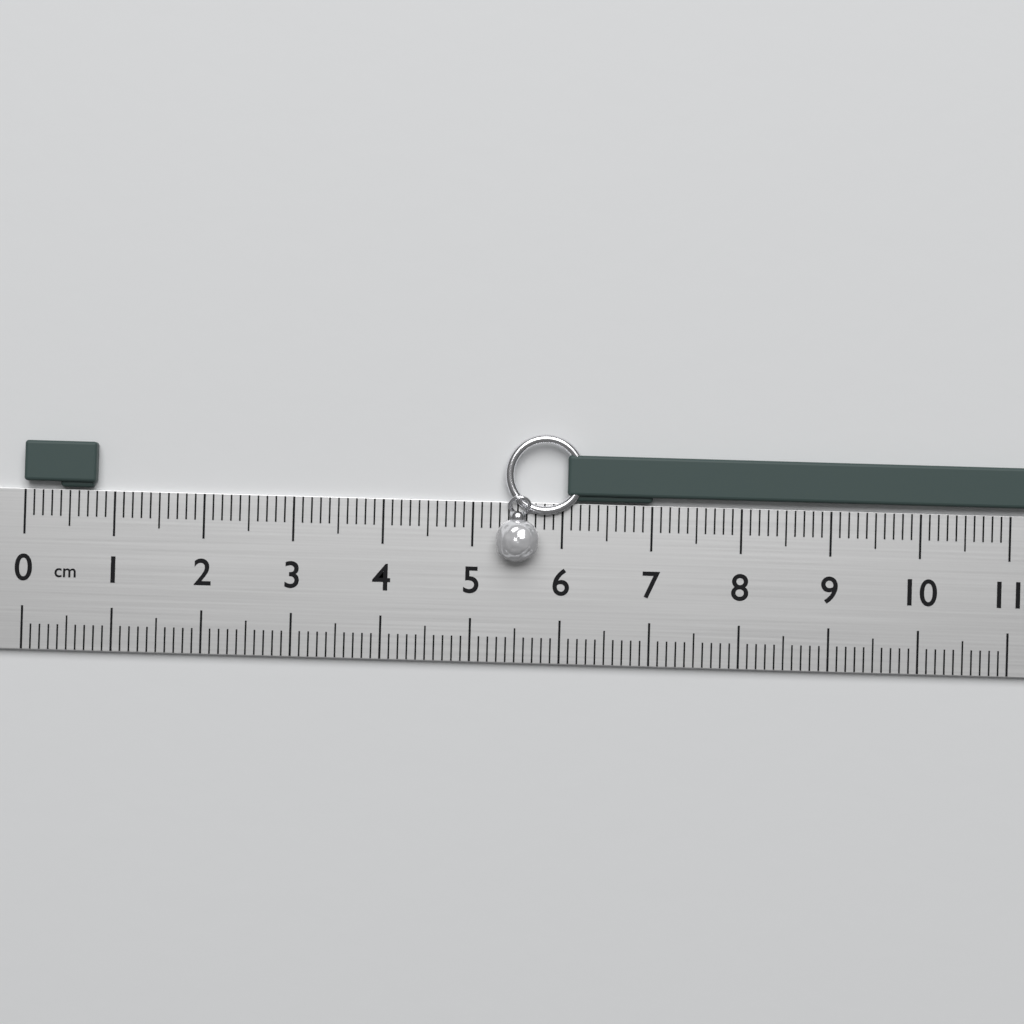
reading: 0.8 cm
